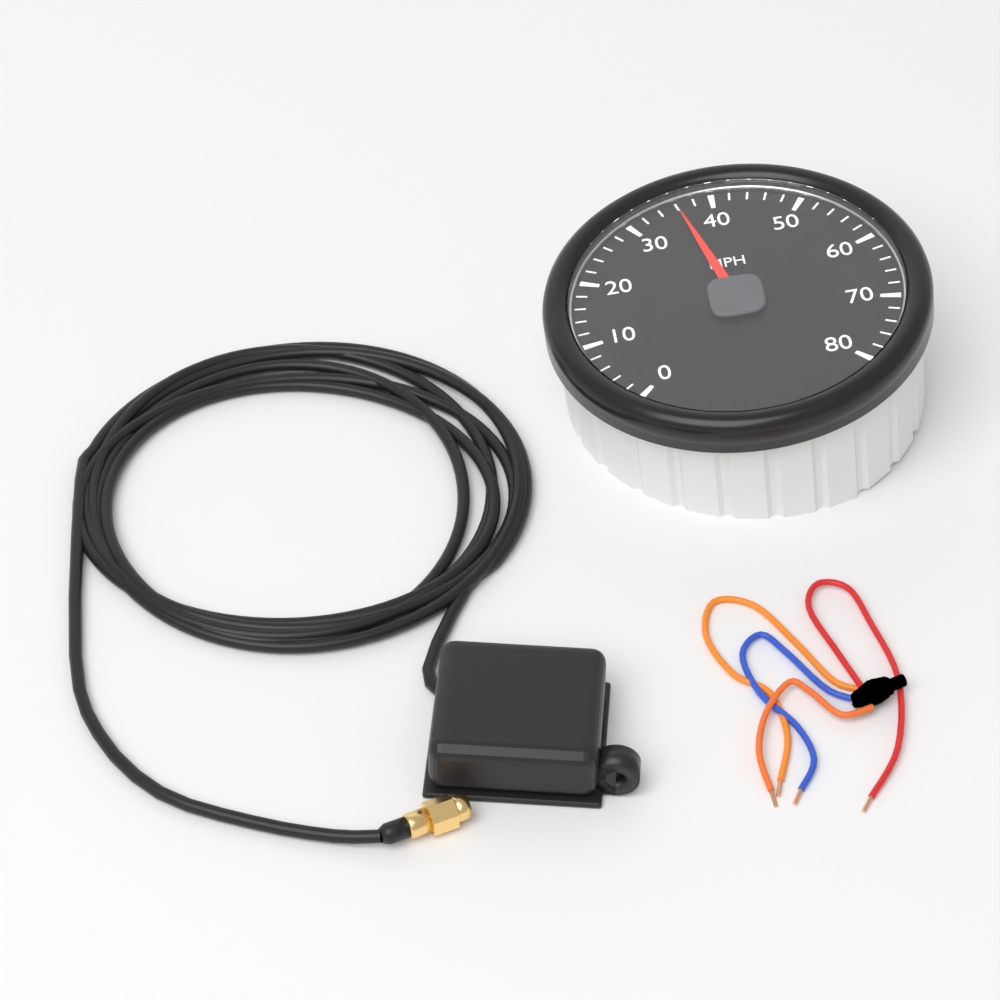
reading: 36 MPH
